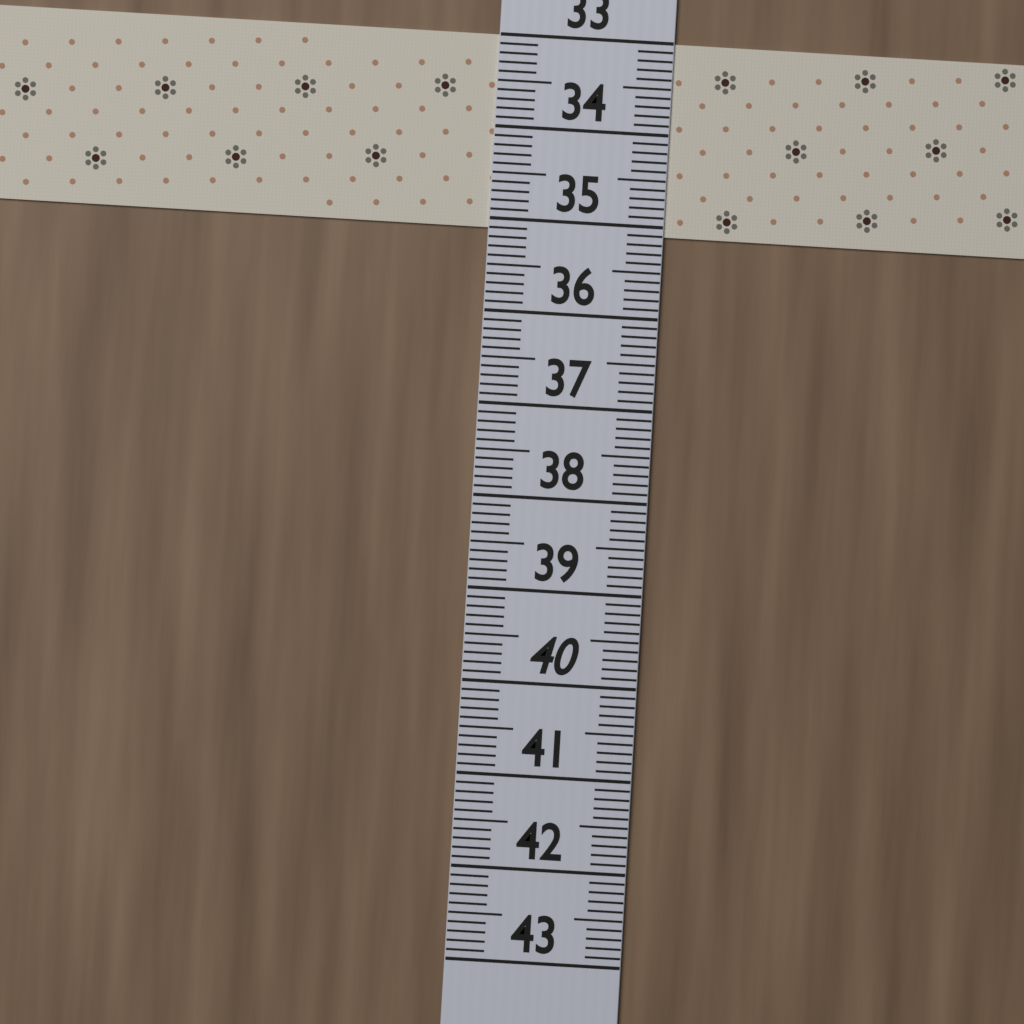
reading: 35.1 (no unit)
